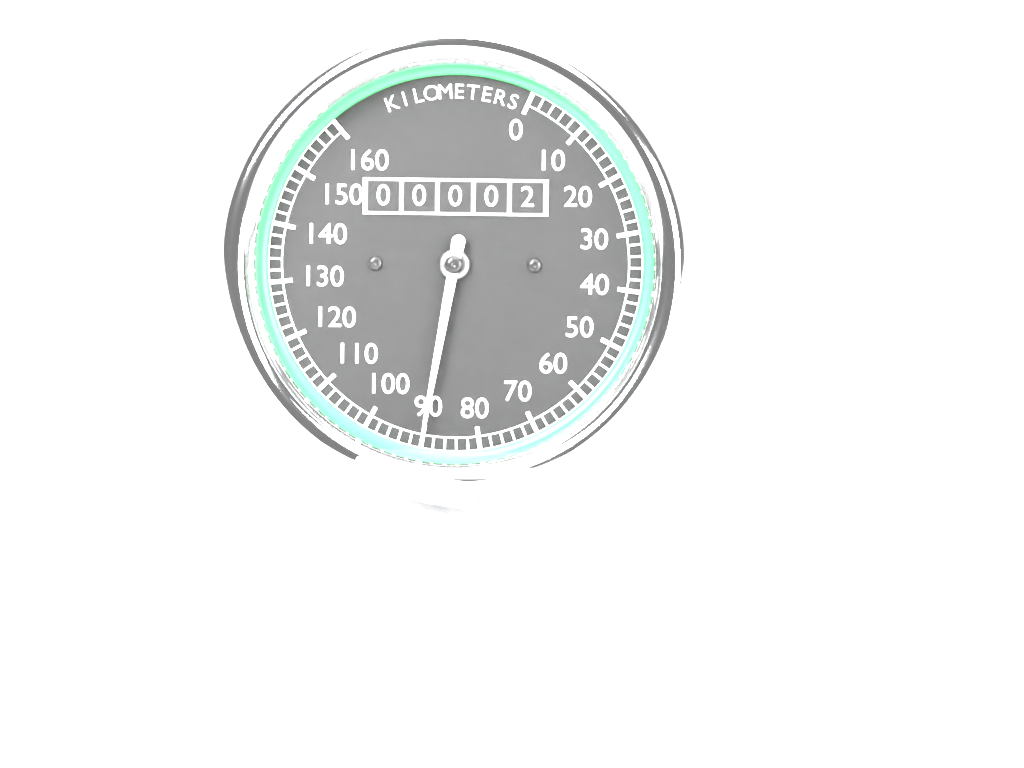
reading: 90 km/h
